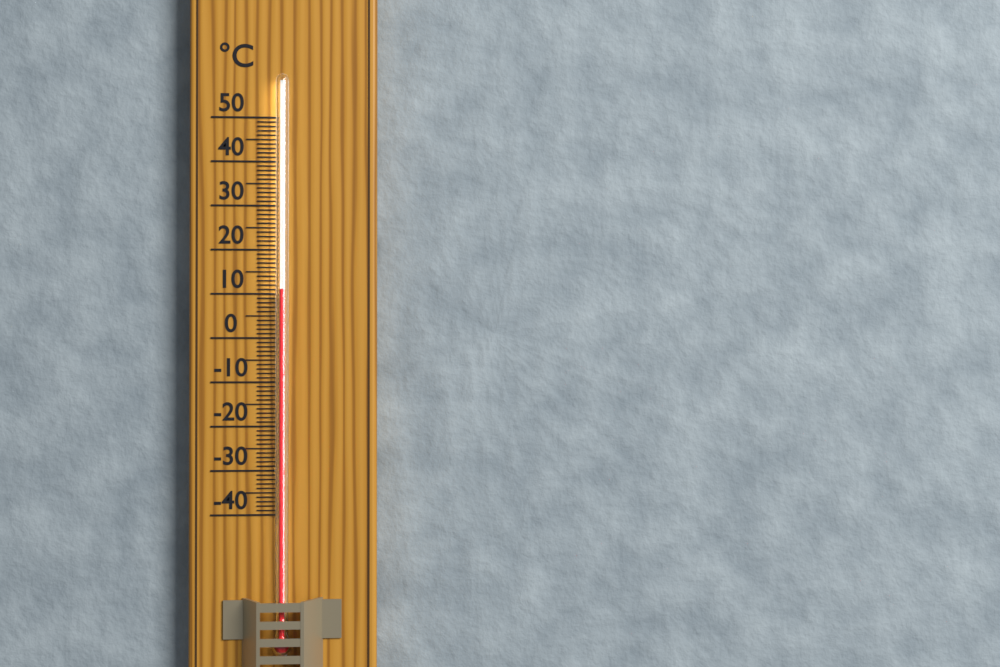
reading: 11 °C
